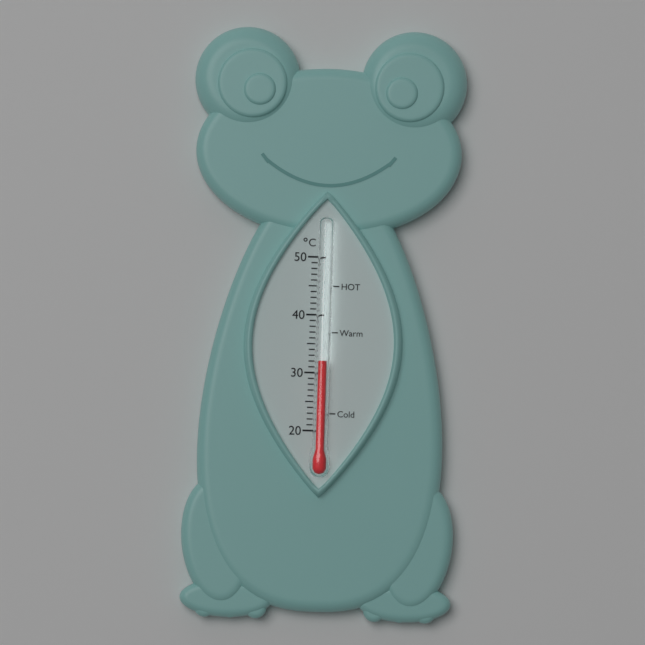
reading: 32 °C
